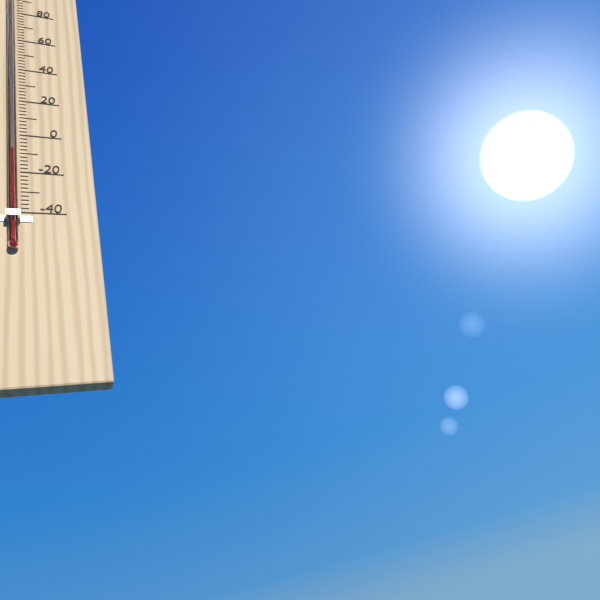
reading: -10 °F
